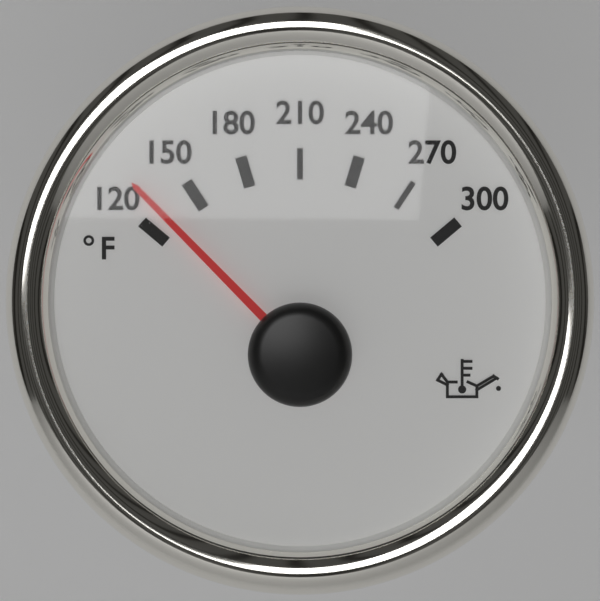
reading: 130 °F
